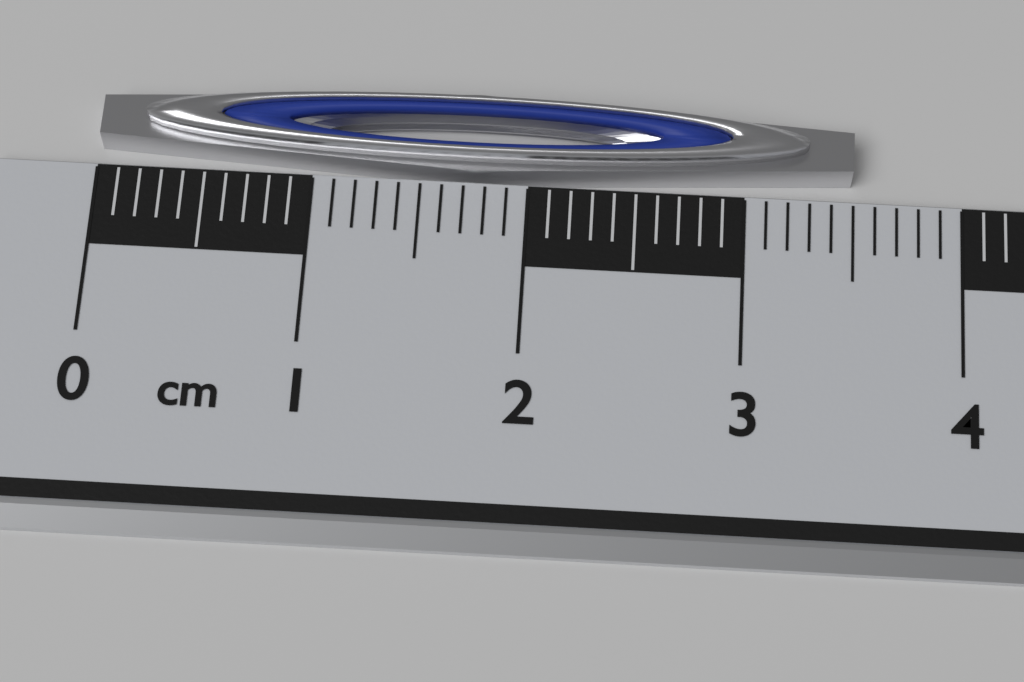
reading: 3.5 cm
